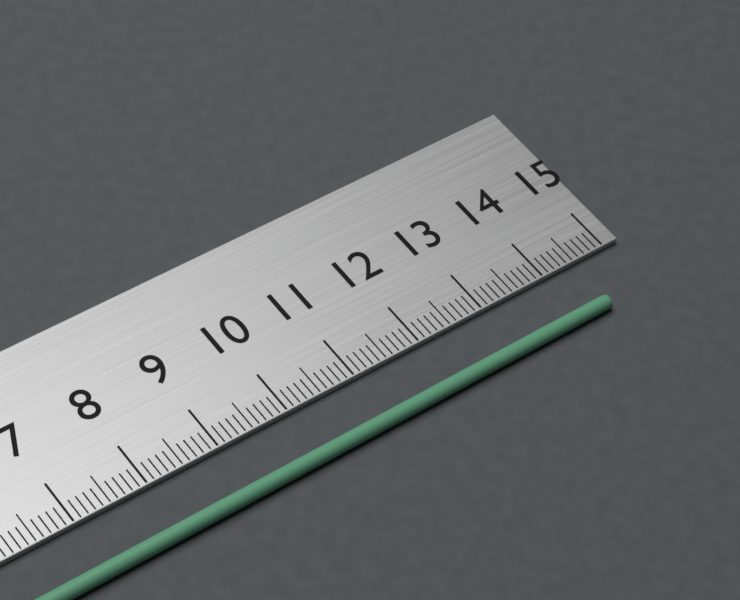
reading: 14.5 cm
